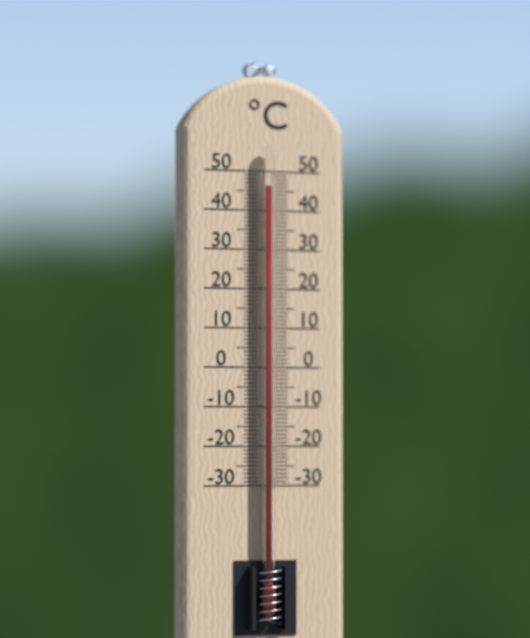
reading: 46 °C
